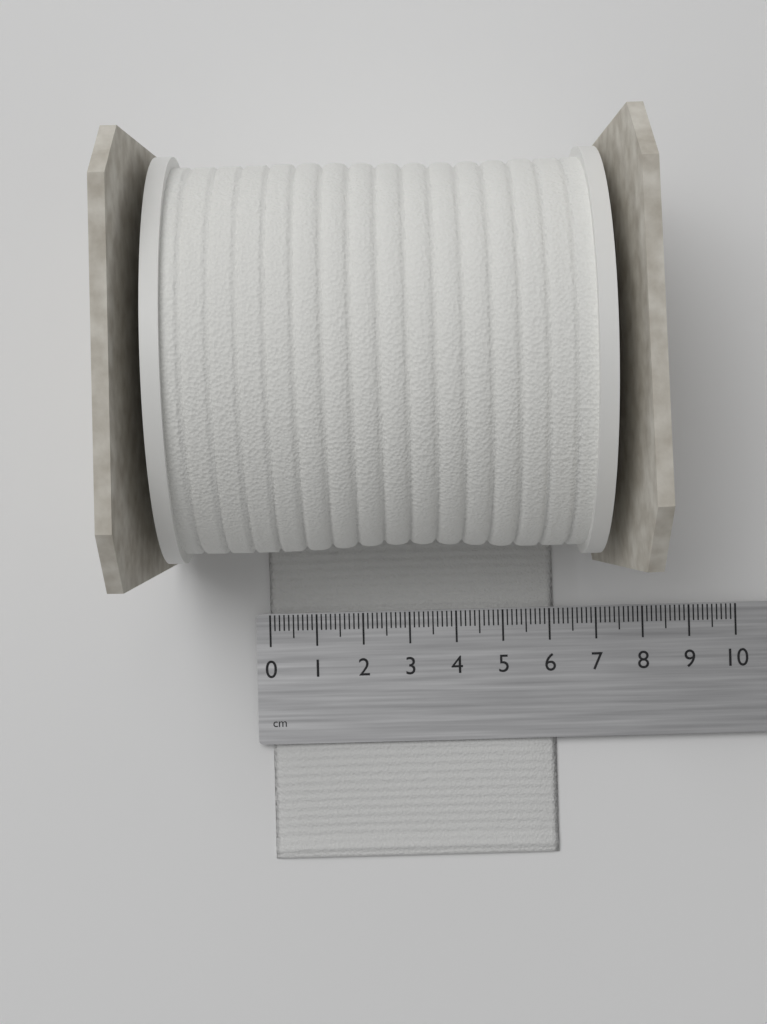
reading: 6.1 cm
